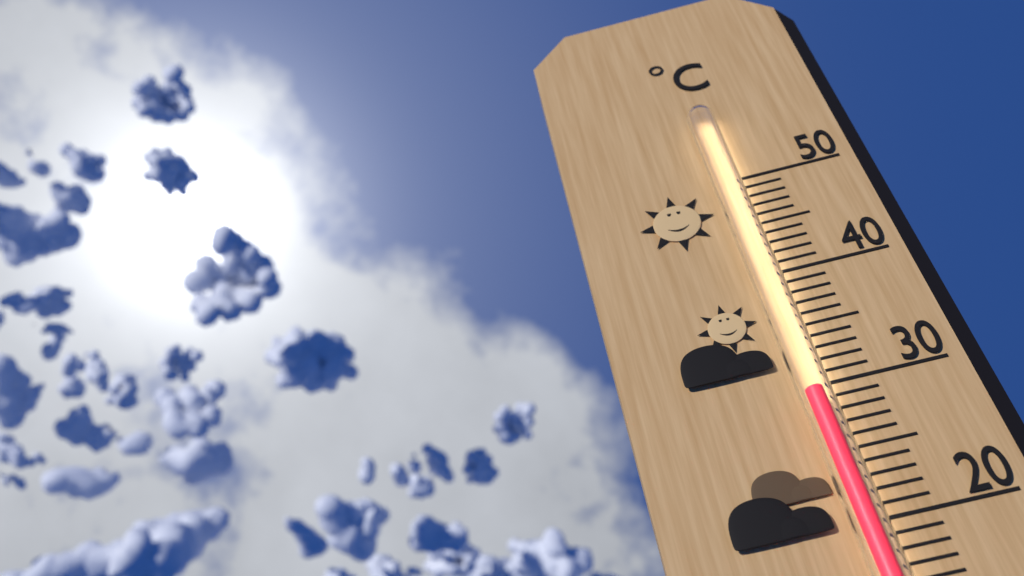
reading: 29 °C
